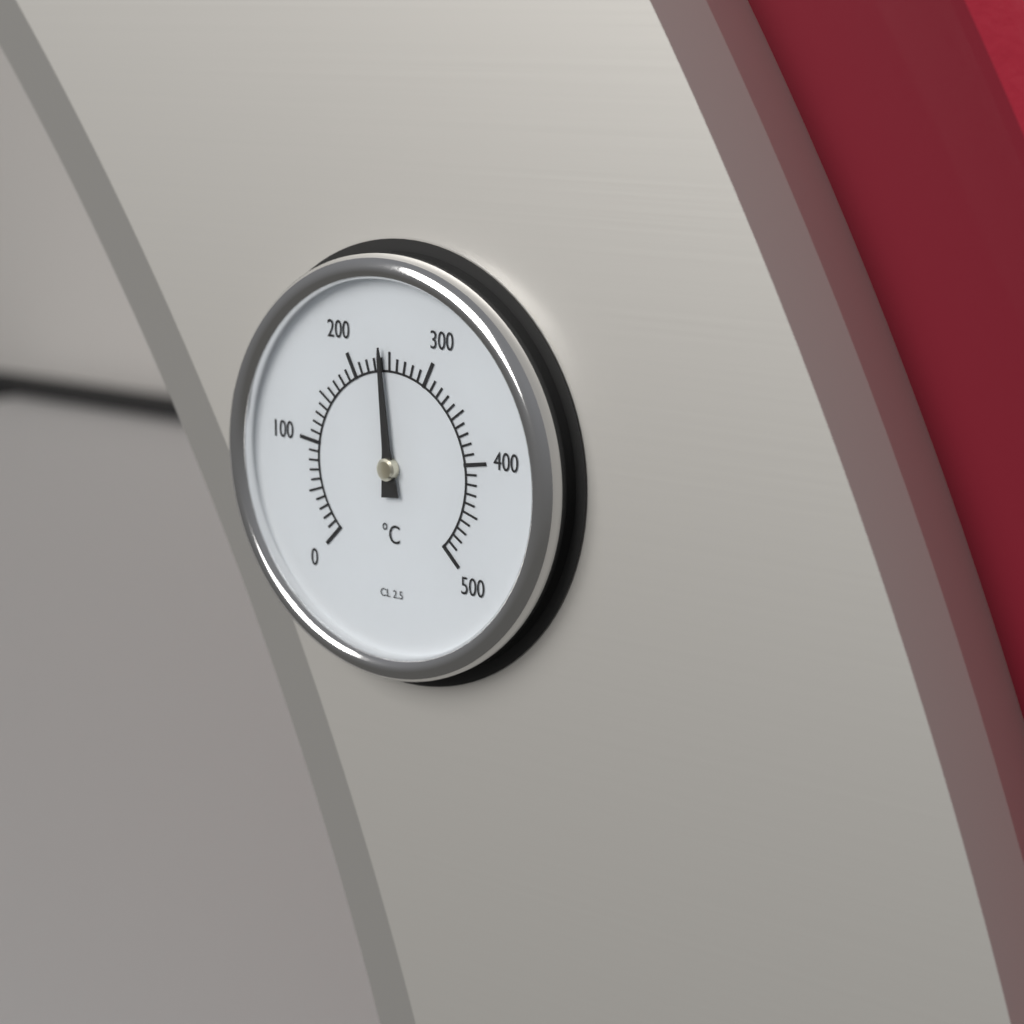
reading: 240 °C
